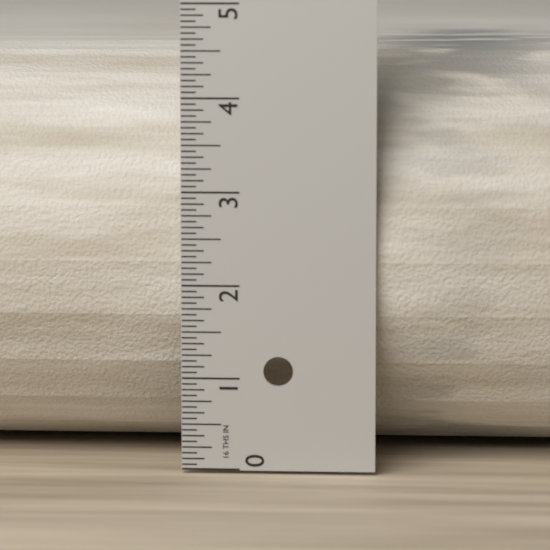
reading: 4.5000 in
